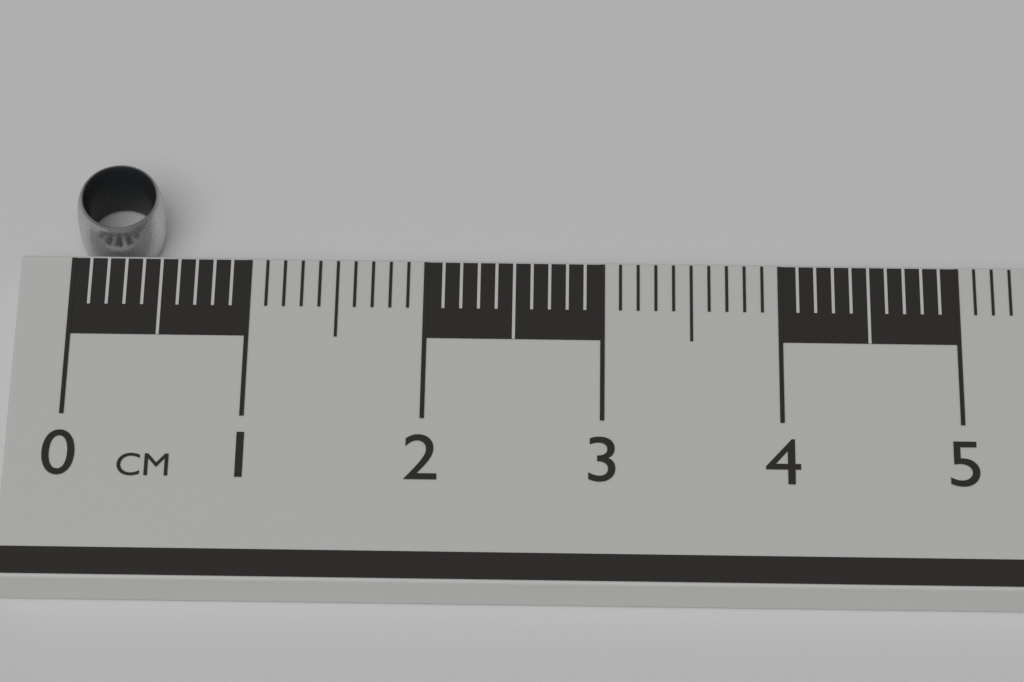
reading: 0.5 cm
